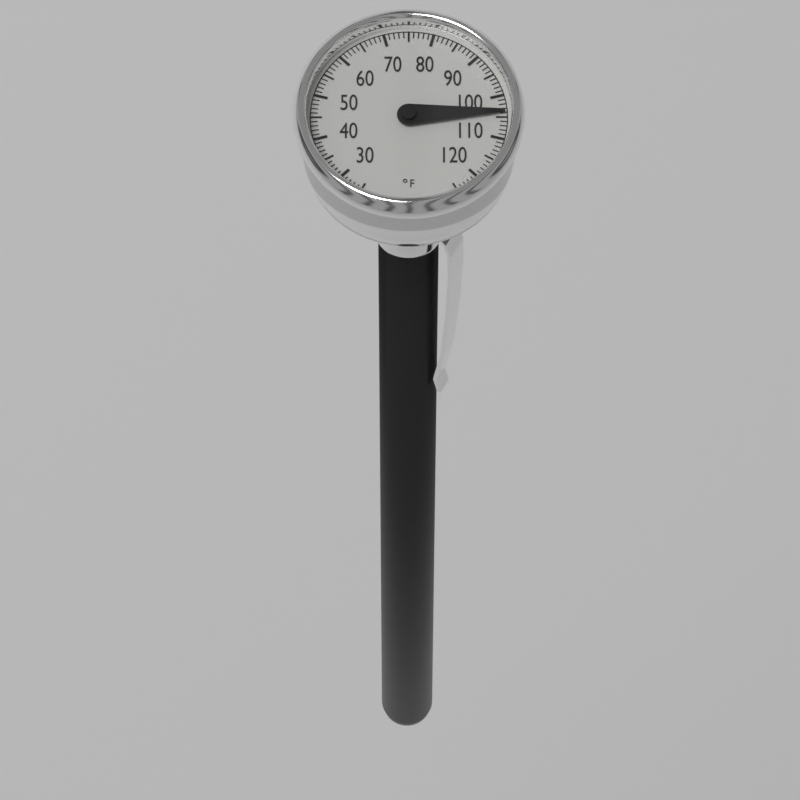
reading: 104 °F
